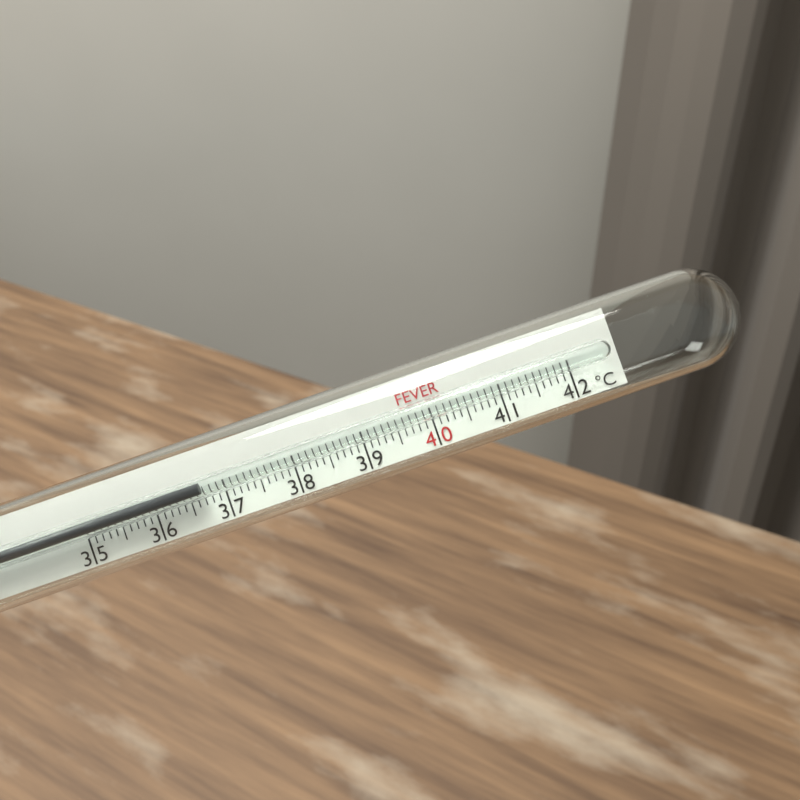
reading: 36.7 °C
